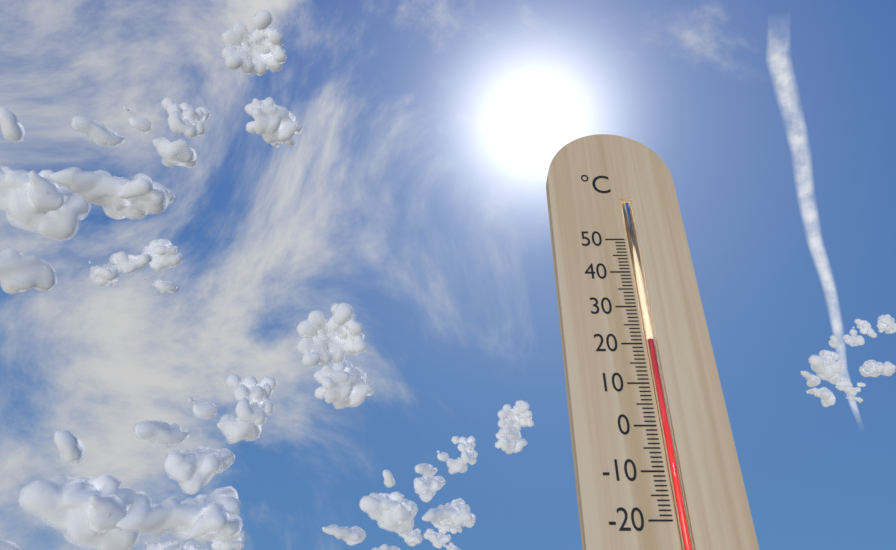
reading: 21 °C
